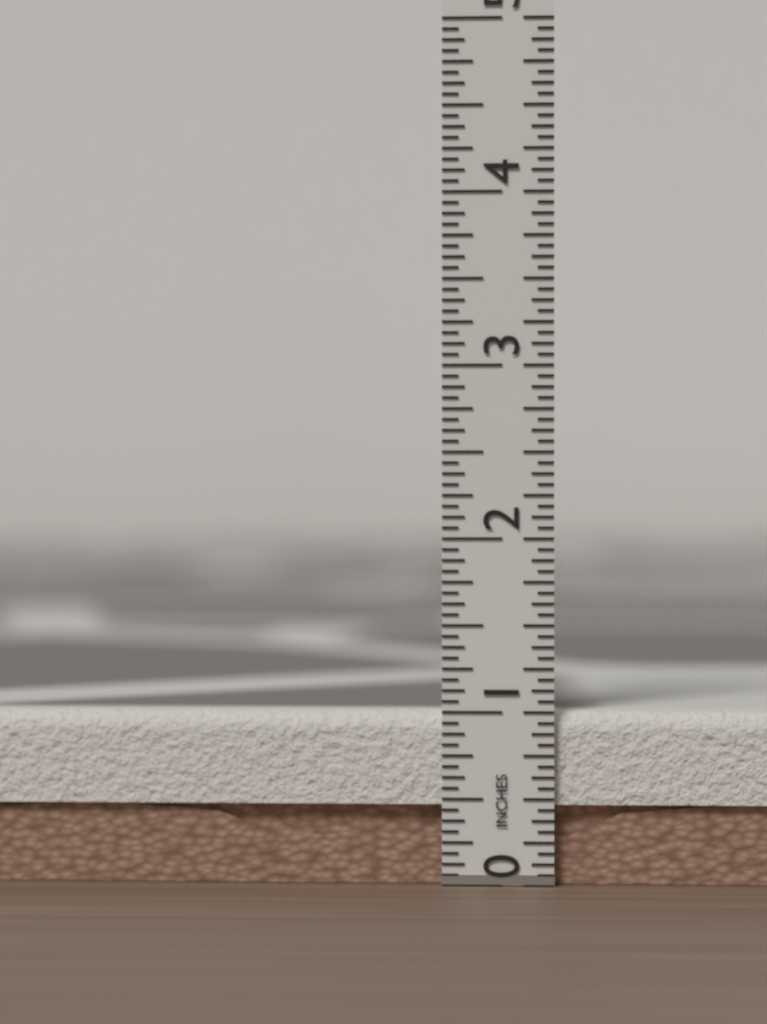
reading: 1.0000 in
